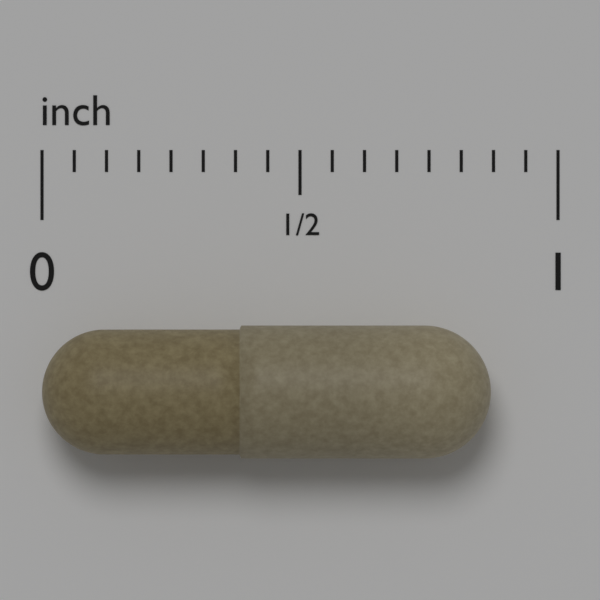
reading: 0.8700 in
